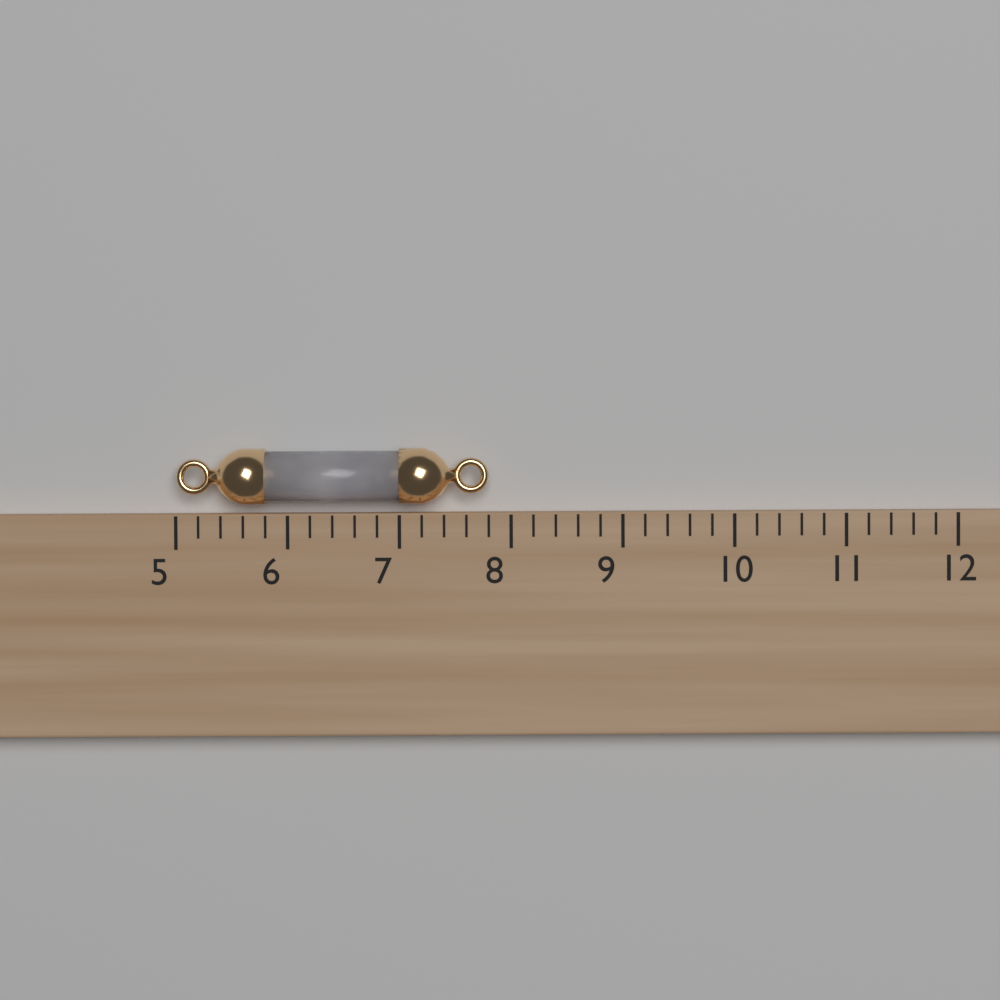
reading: 7.8 (no unit)
